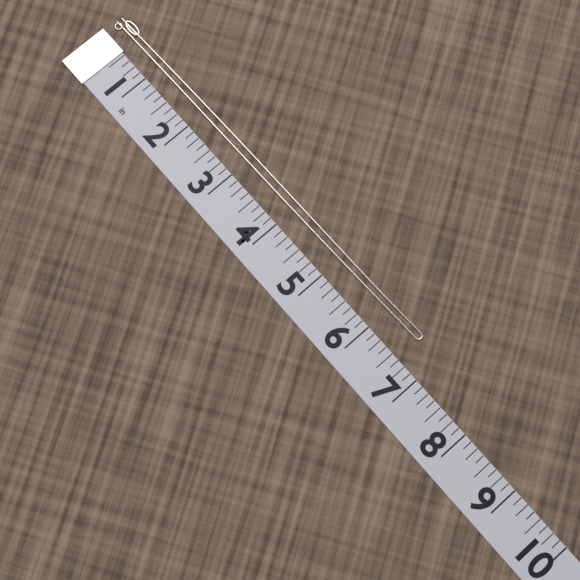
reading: 6.625 in
